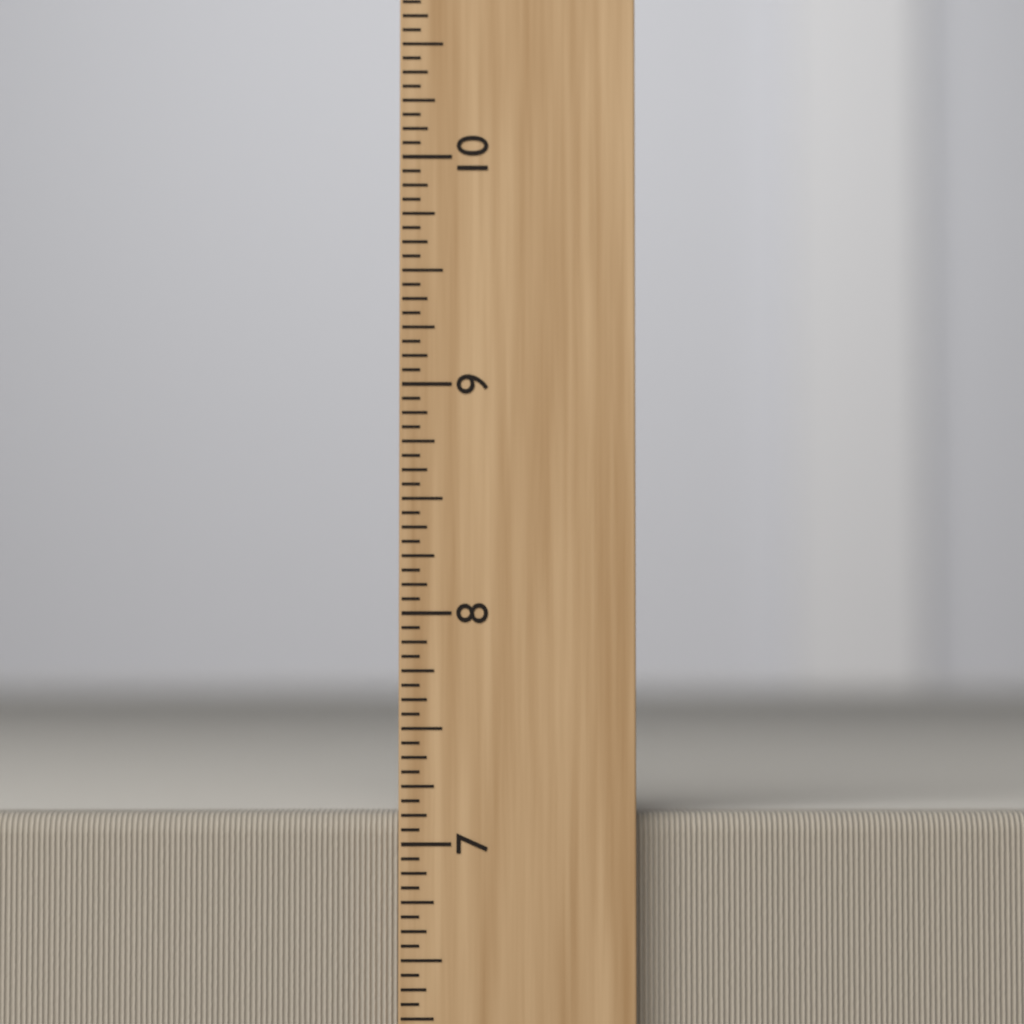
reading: 7.1250 inch
